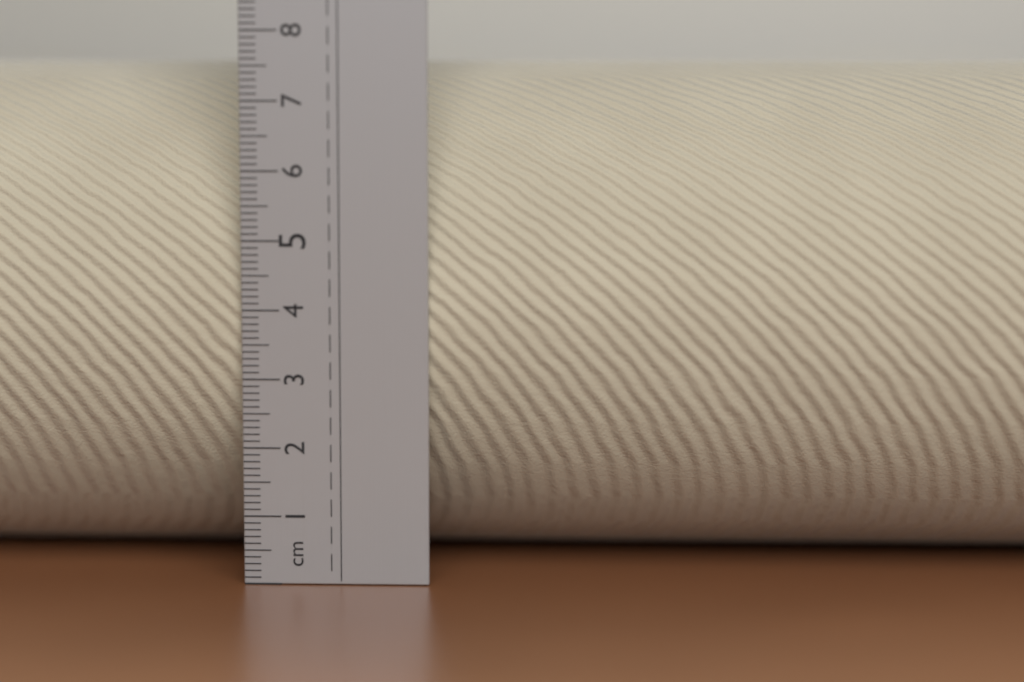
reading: 7.6 cm
